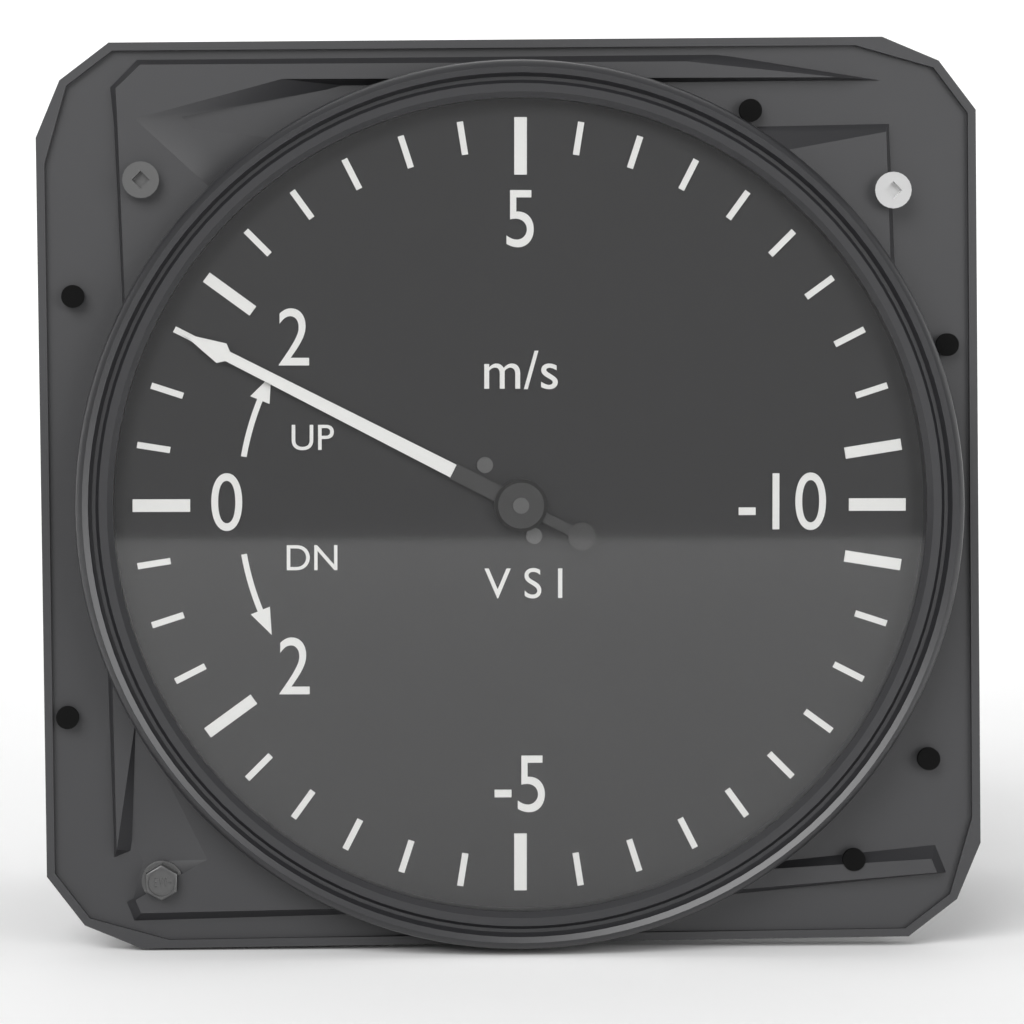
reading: 1.5 m/s
